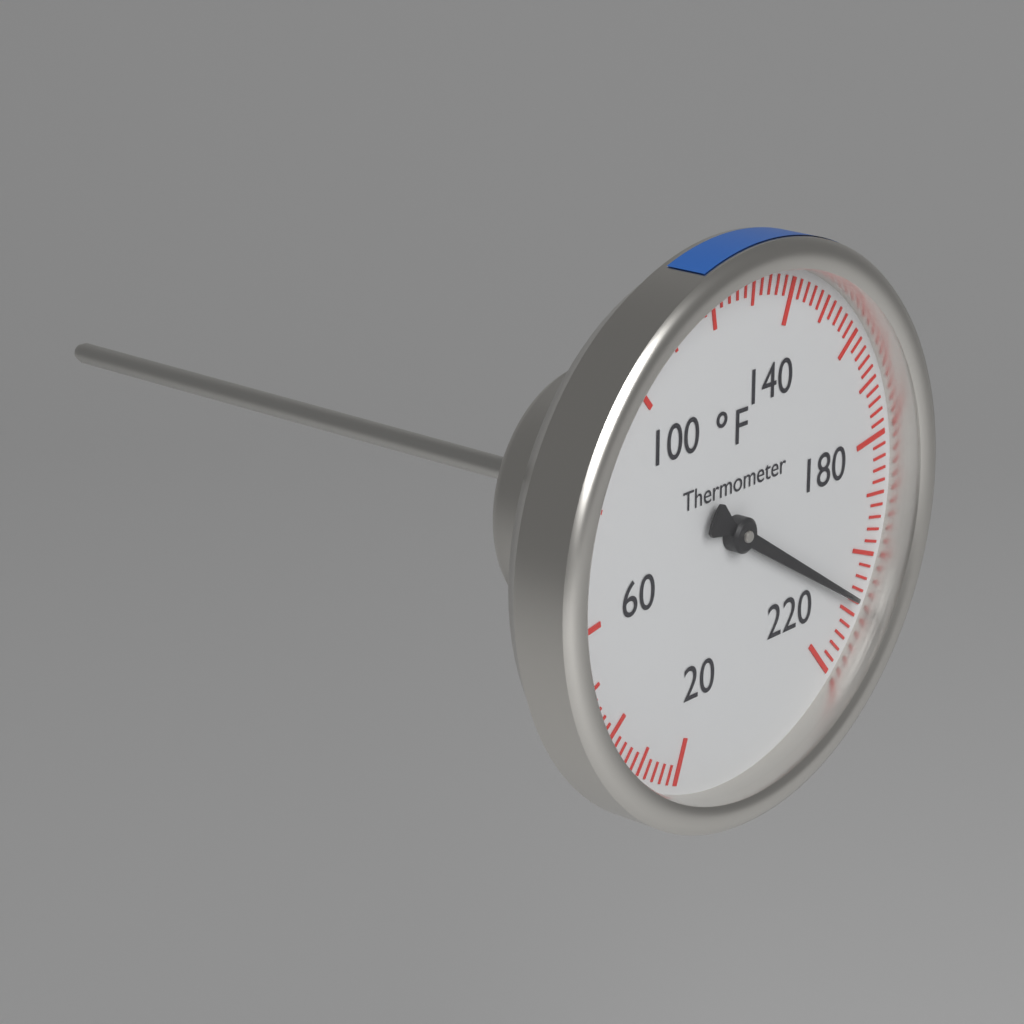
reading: 208 °F
